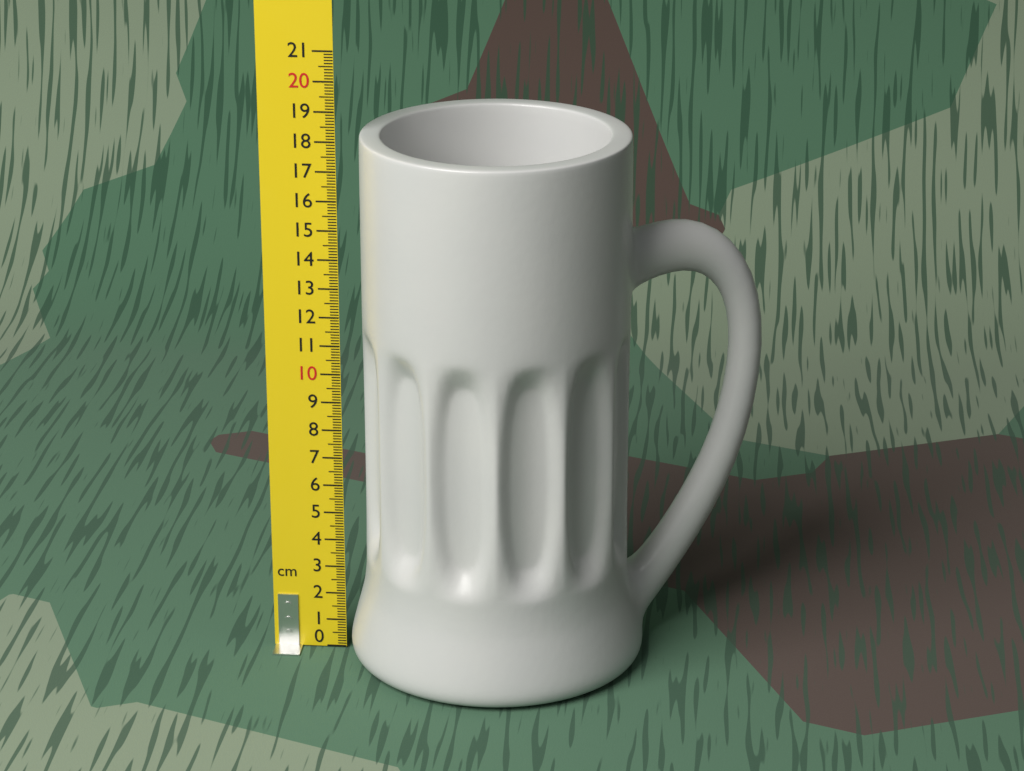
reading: 18.3 cm
